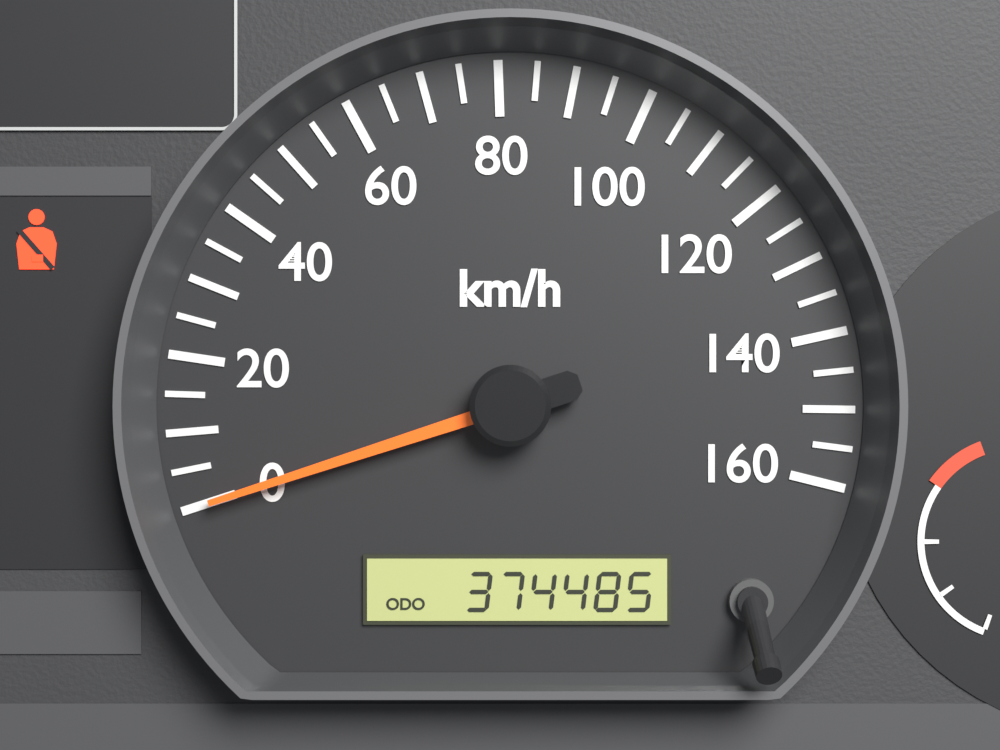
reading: 0 km/h
